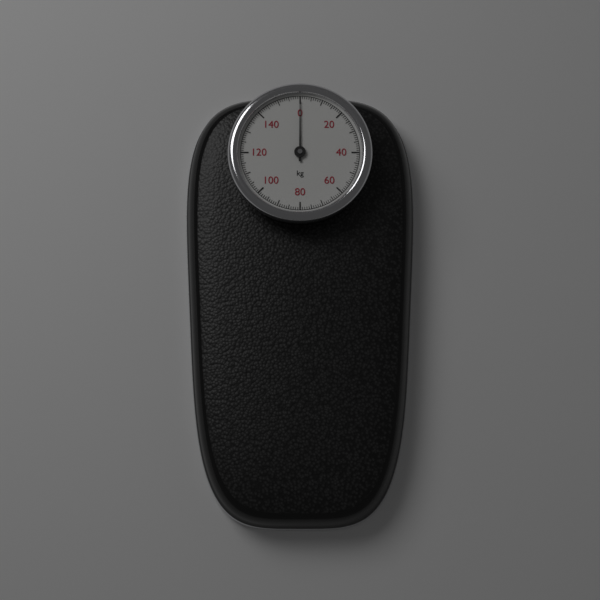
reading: 0 kg
